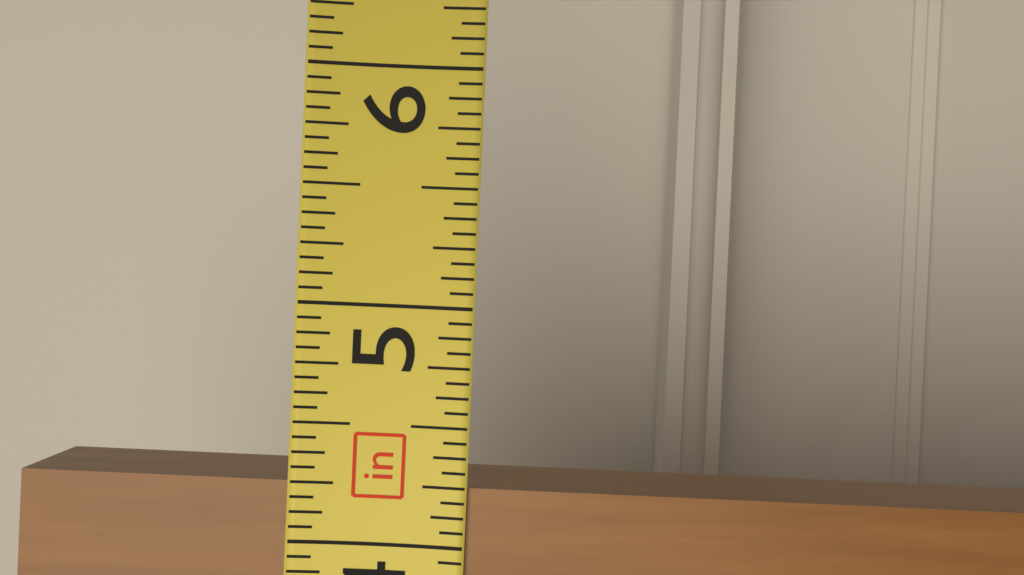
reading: 4.2500 in
